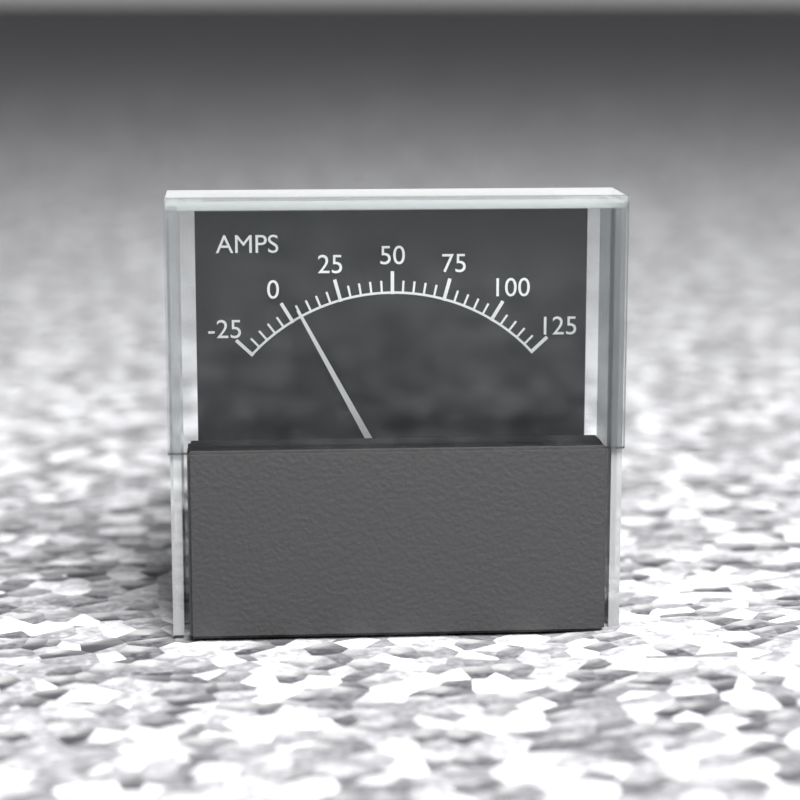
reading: 5 A
